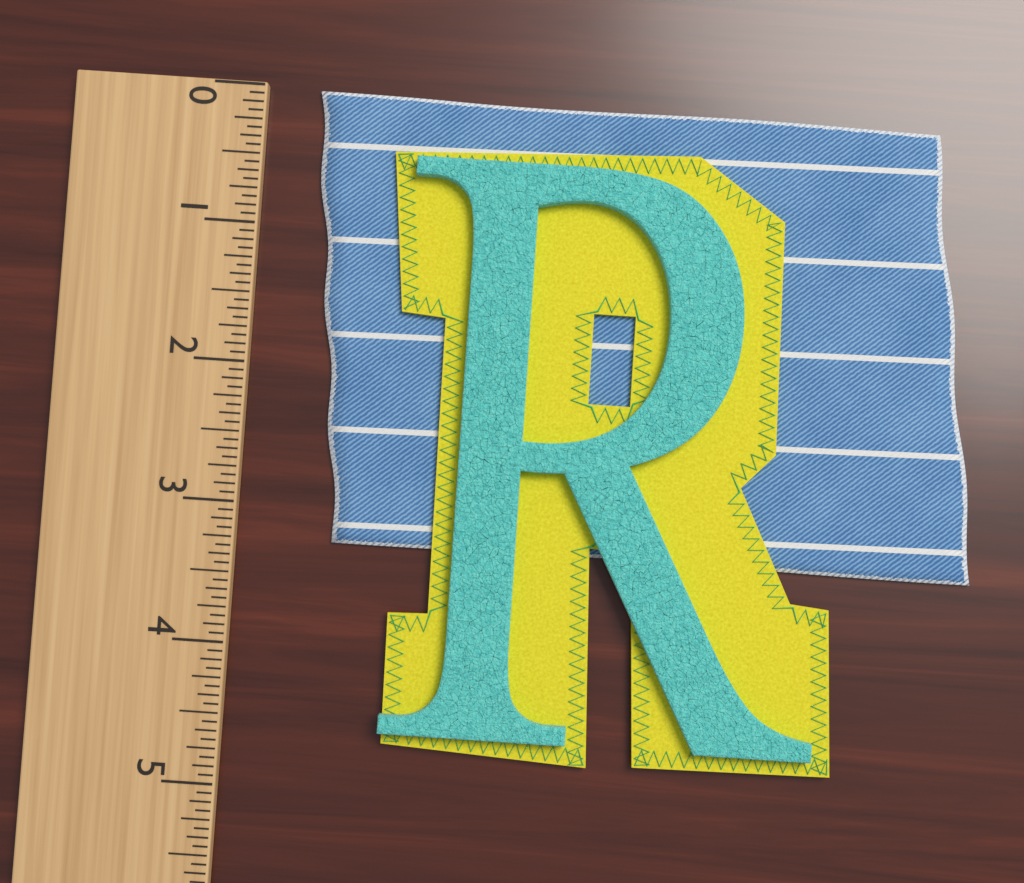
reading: 3.2500 (no unit)
